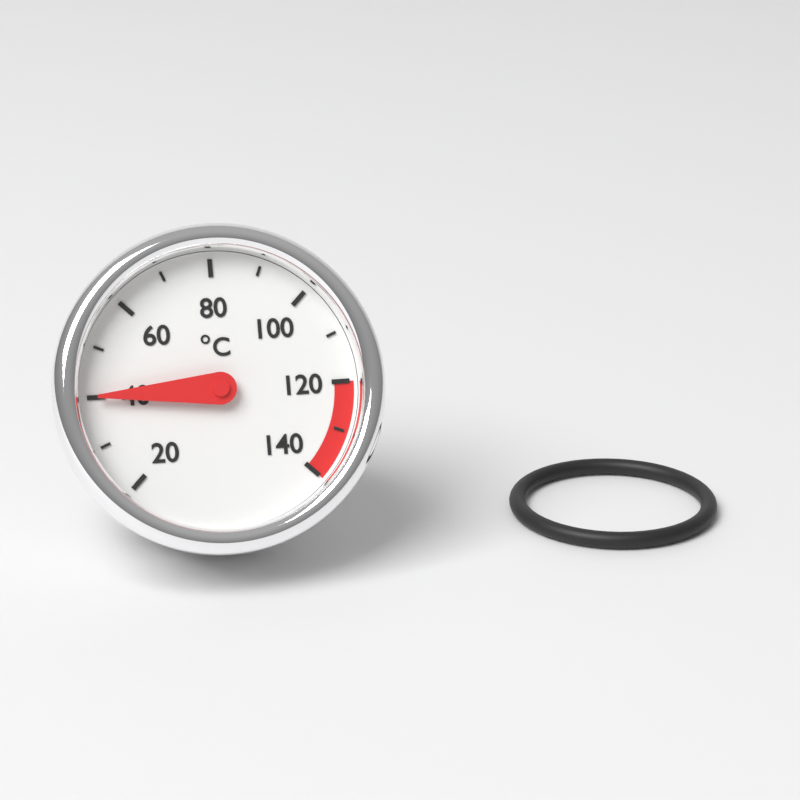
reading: 40 °C
